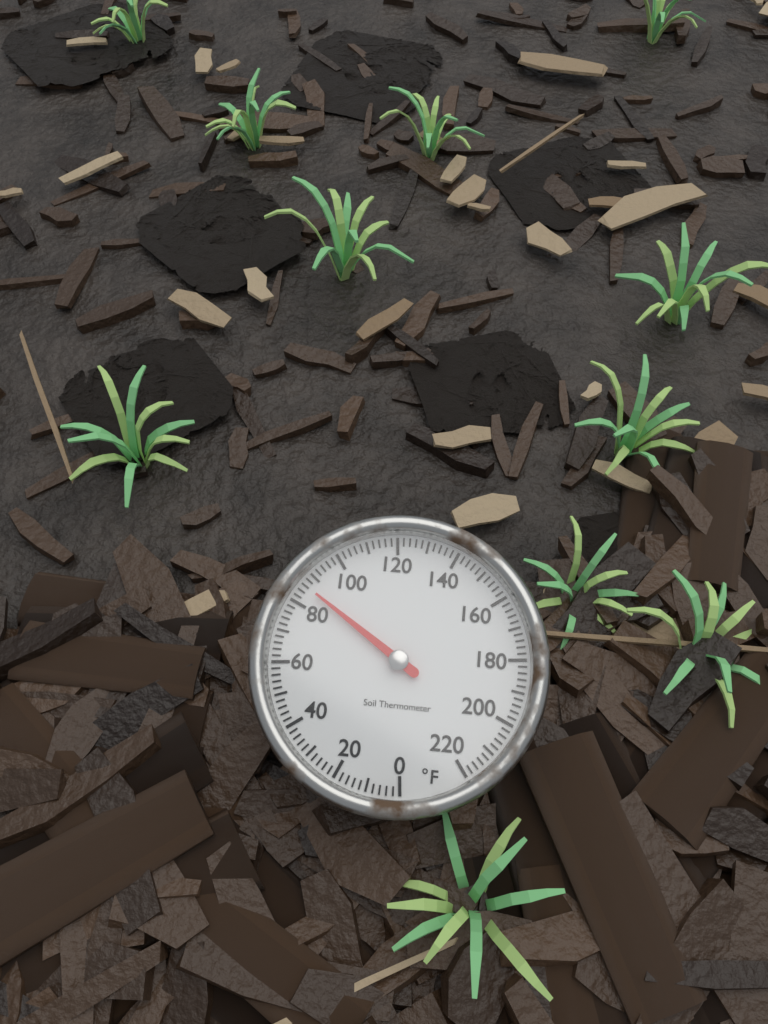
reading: 86 °F
